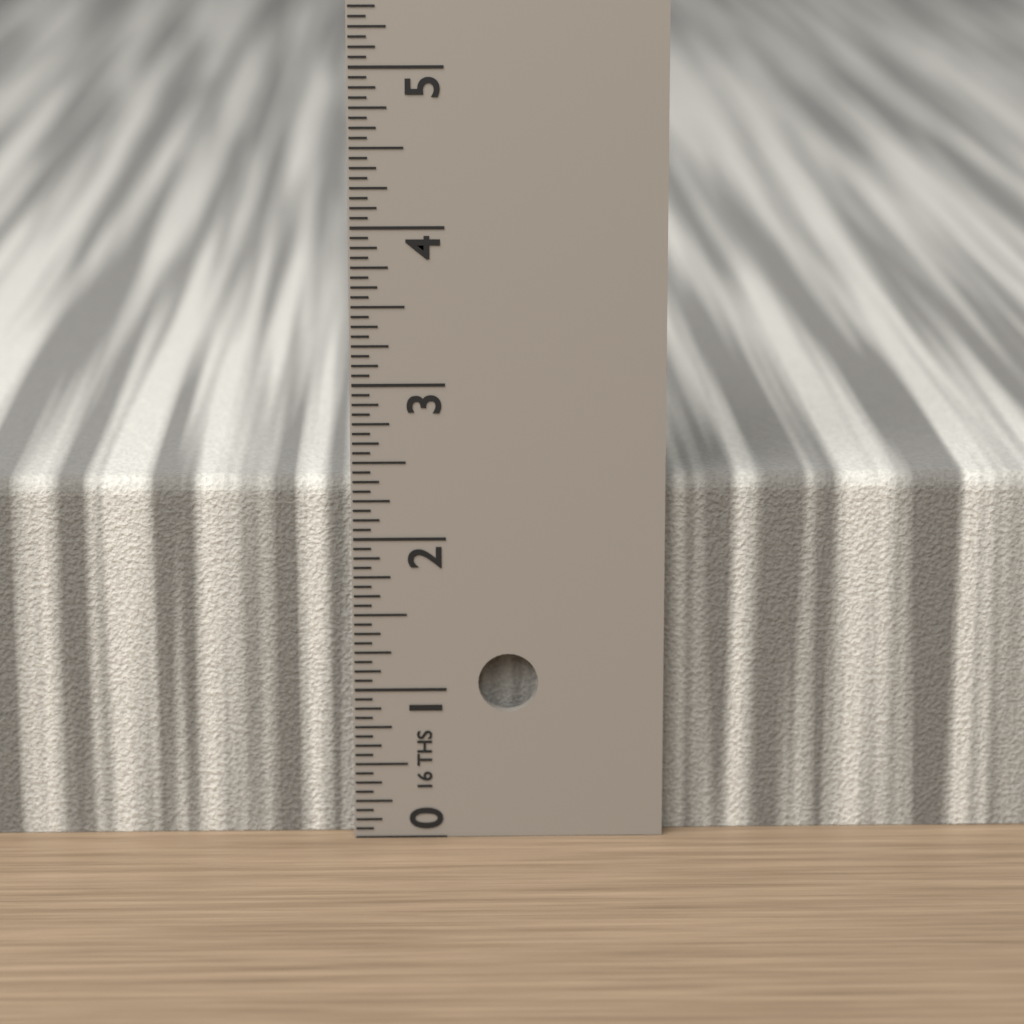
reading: 2.3750 in
